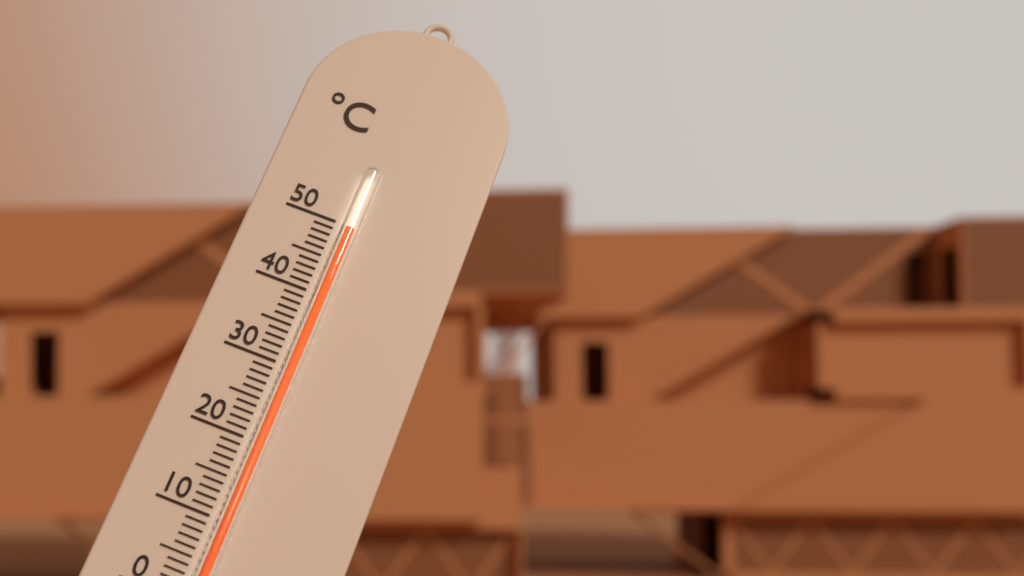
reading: 49 °C
